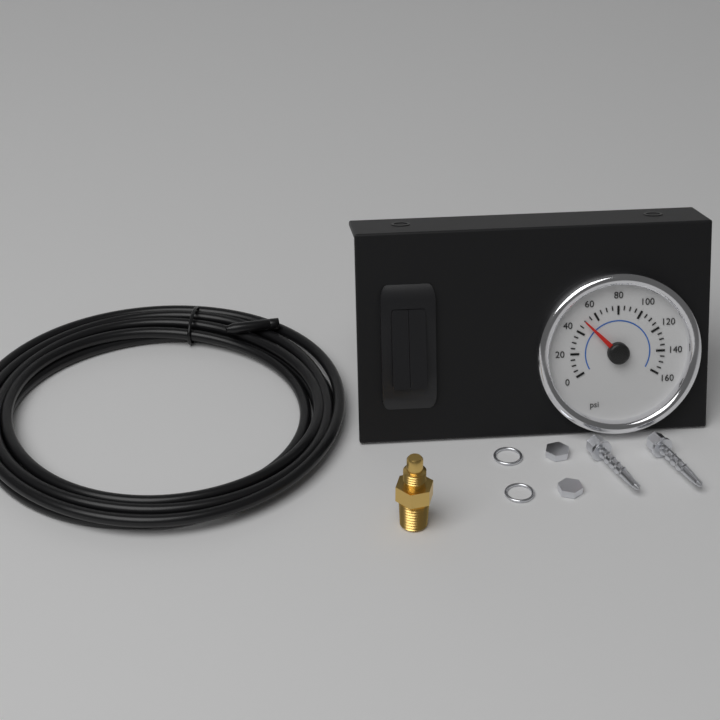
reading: 50 psi
